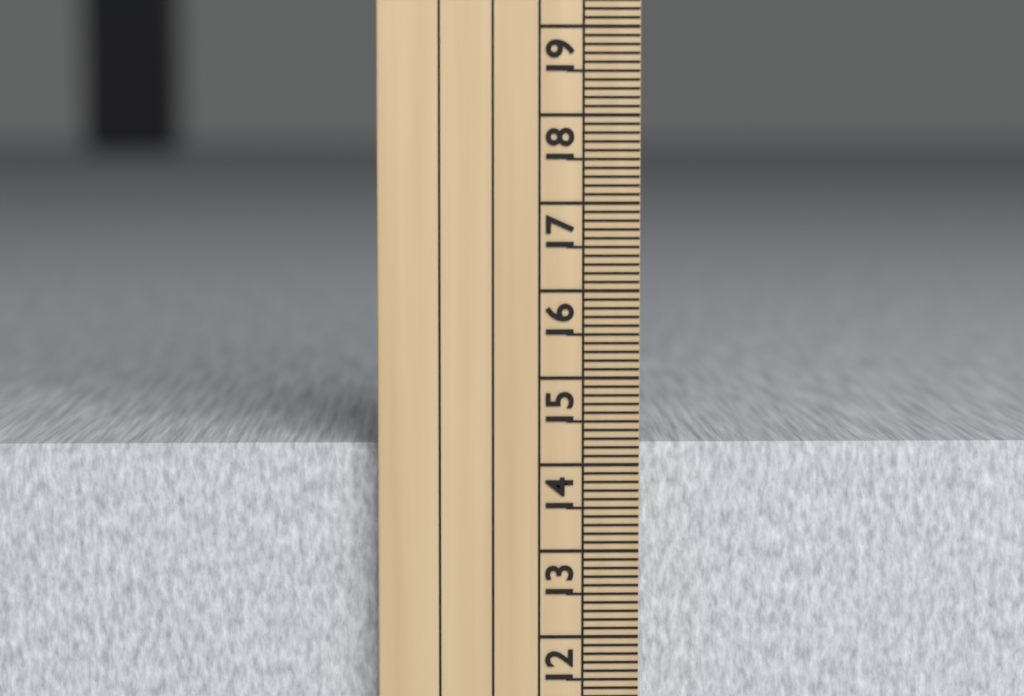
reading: 14.2 cm
